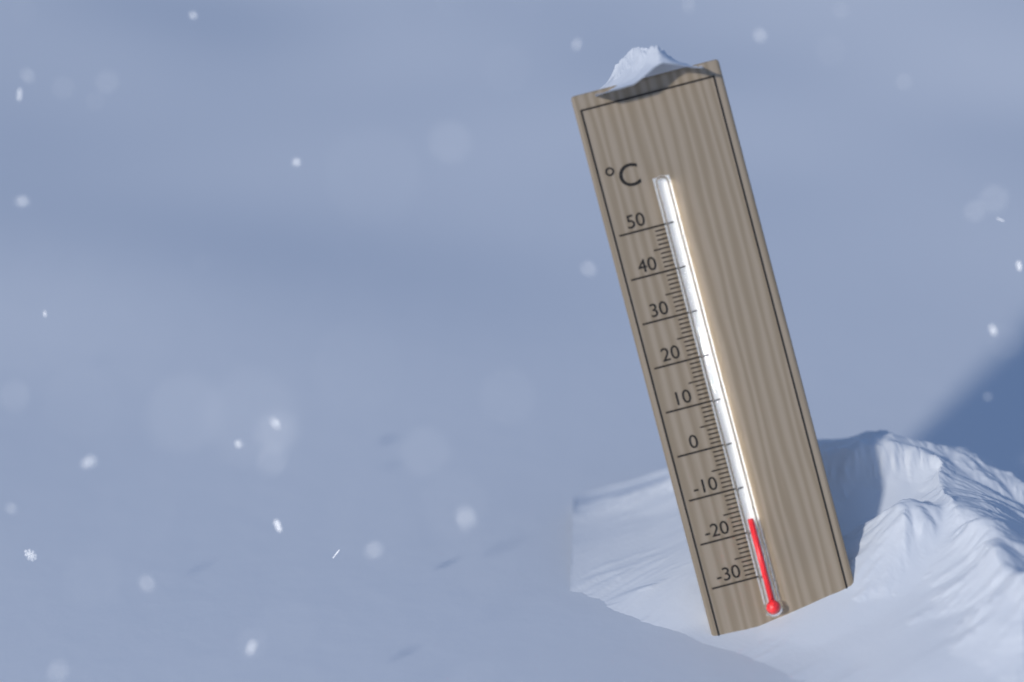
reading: -17 °C
